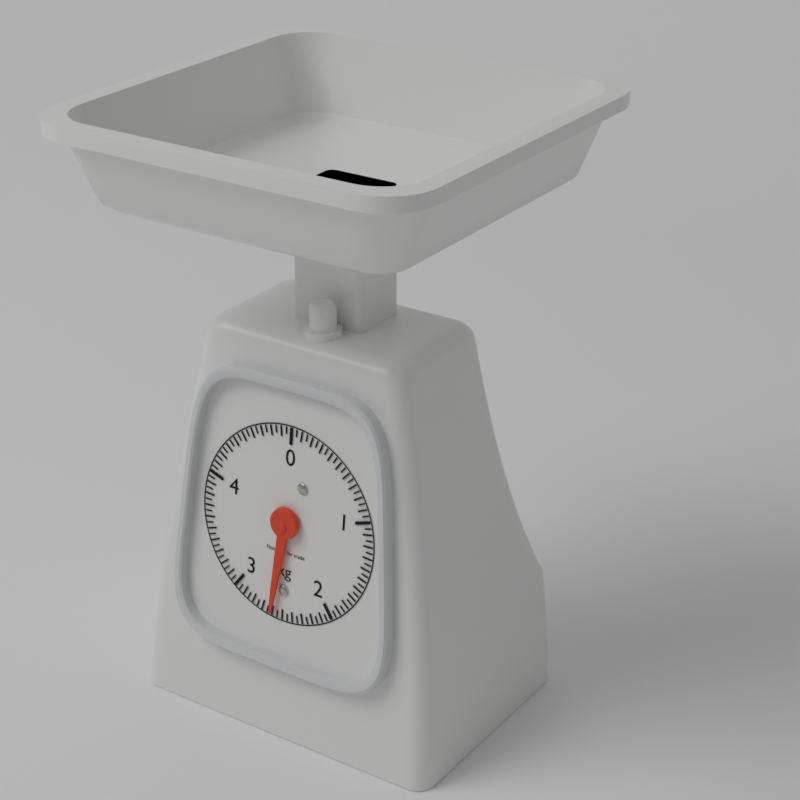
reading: 2.60 kg
